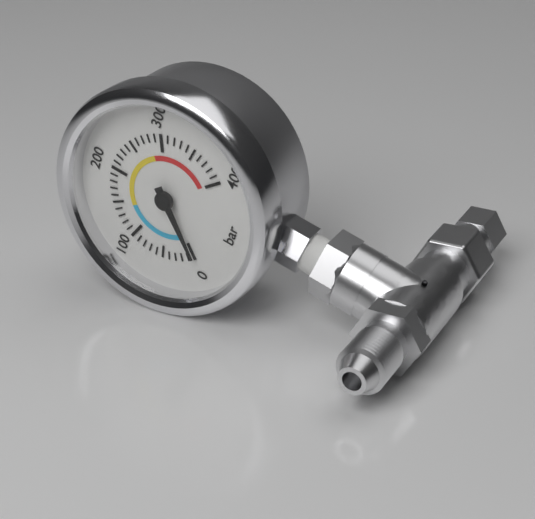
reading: 0 bar
